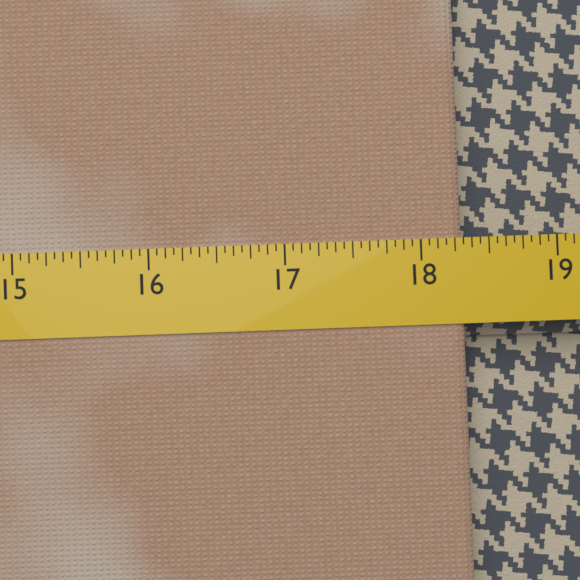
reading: 18.3125 (no unit)
